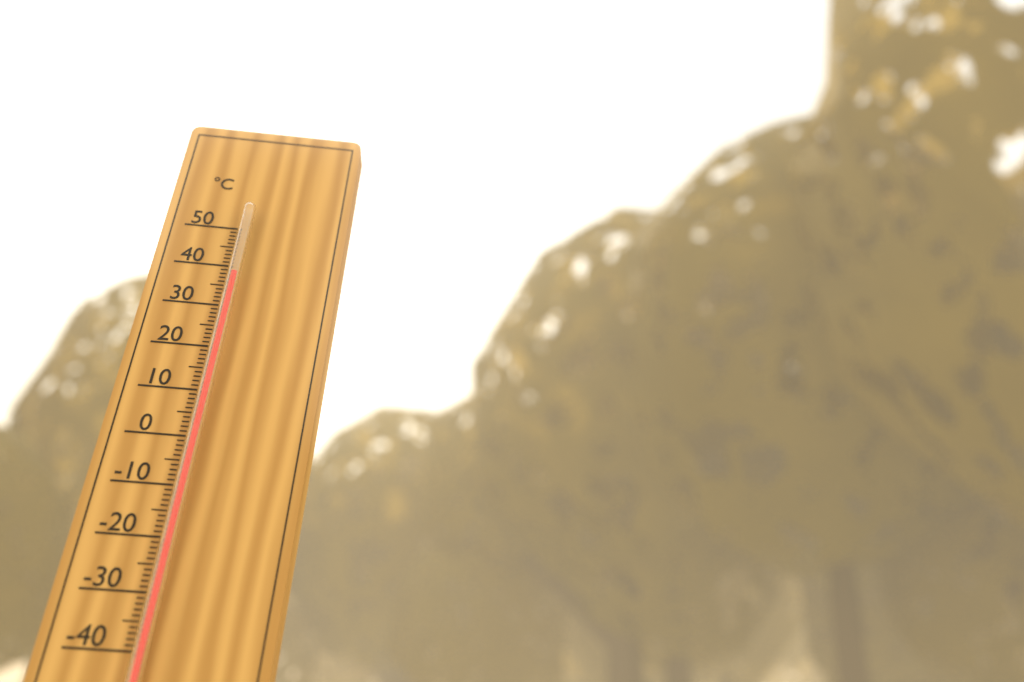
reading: 37 °C
